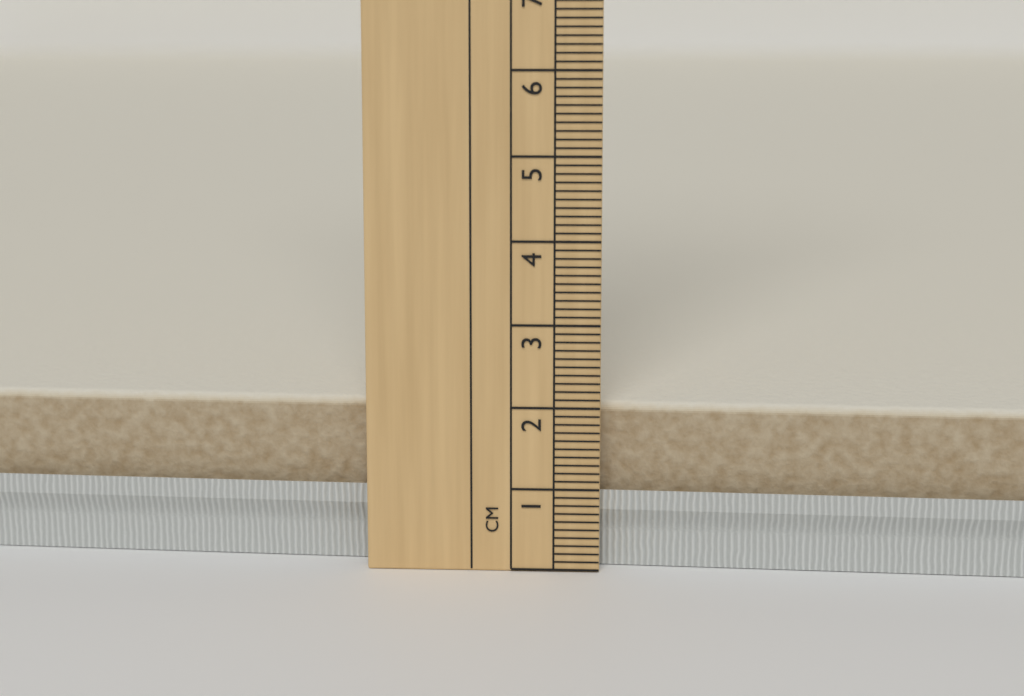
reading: 2.0 cm
